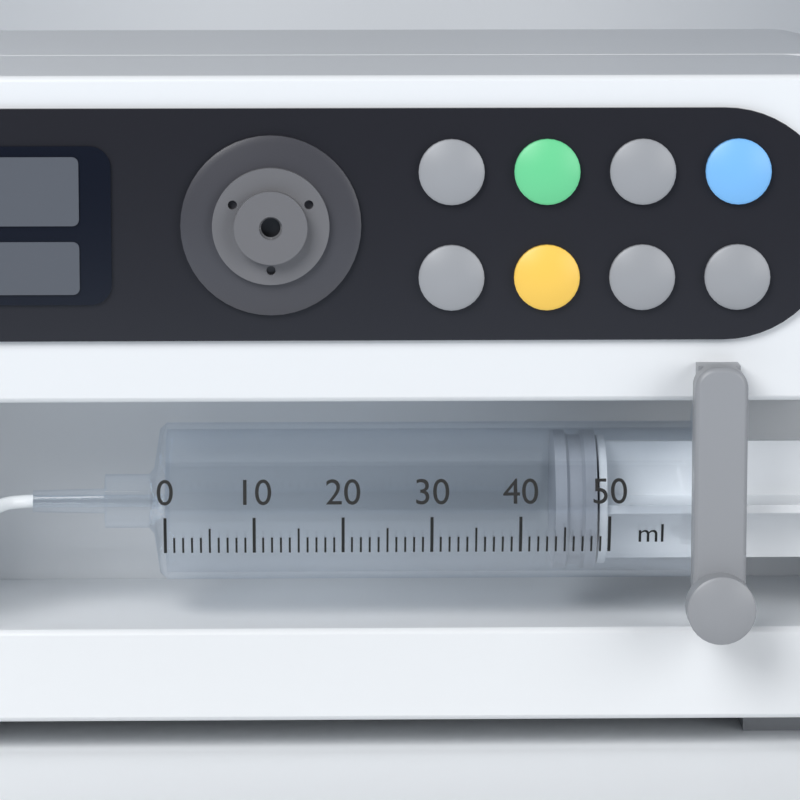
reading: 44 ml
